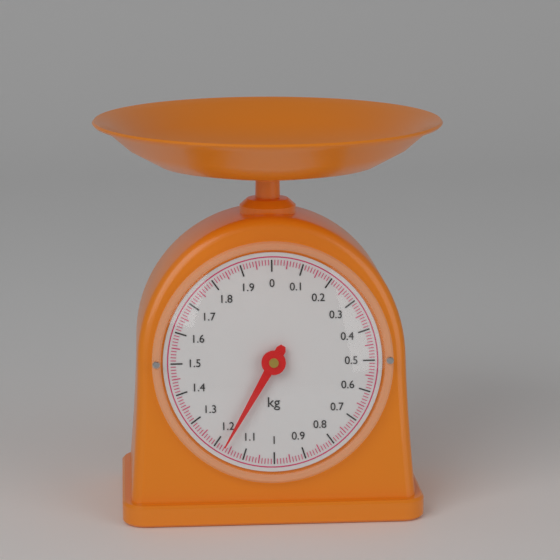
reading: 1.17 kg
